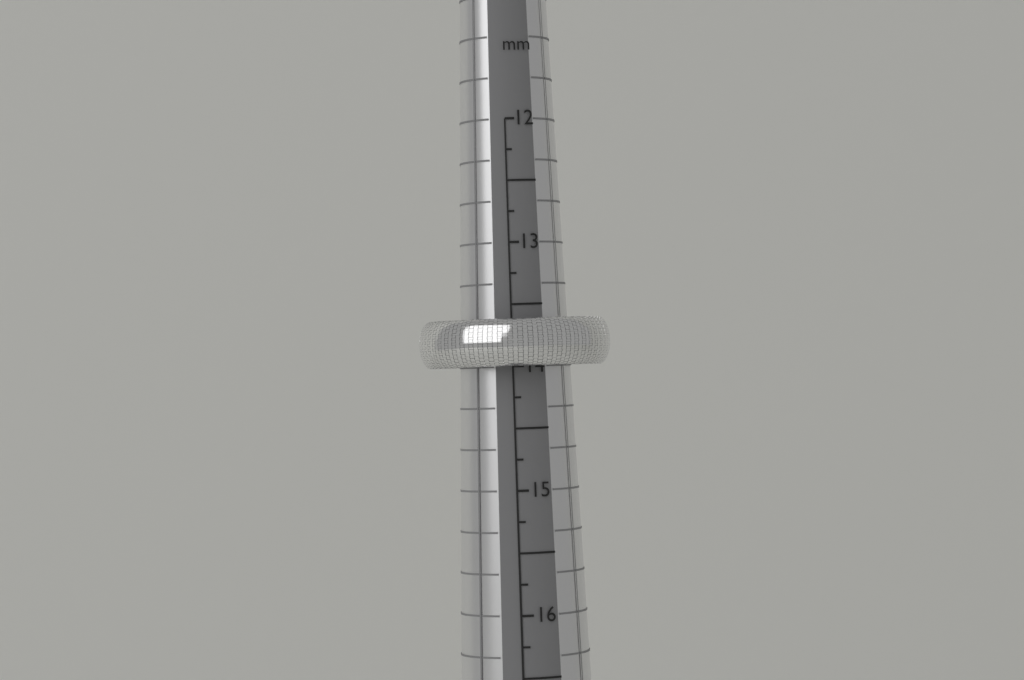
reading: 14.00 mm
